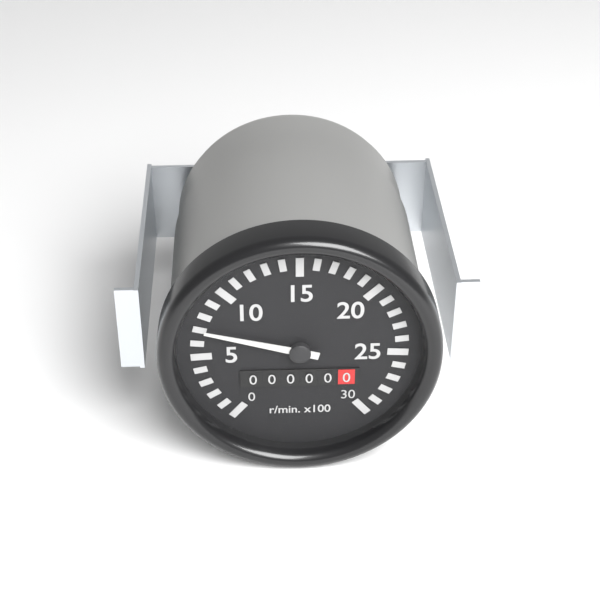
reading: 700 r/min
